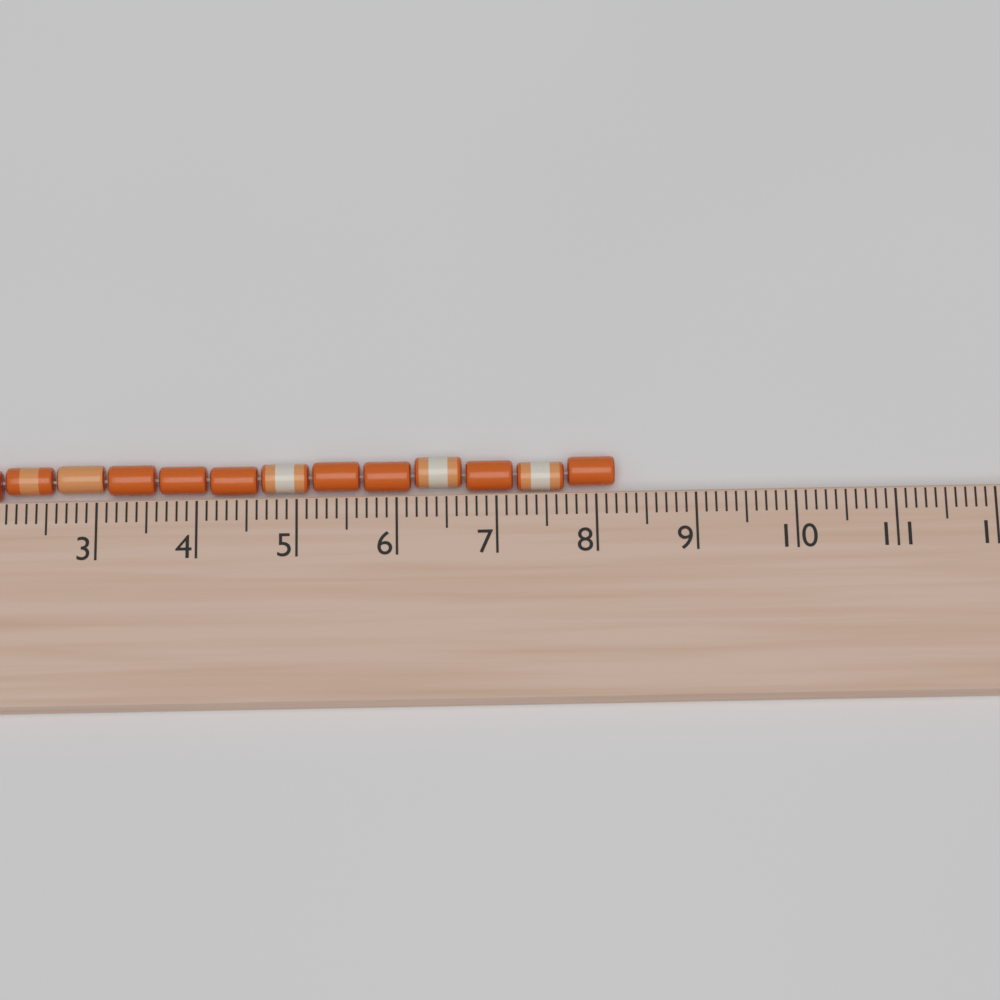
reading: 8.2 cm
